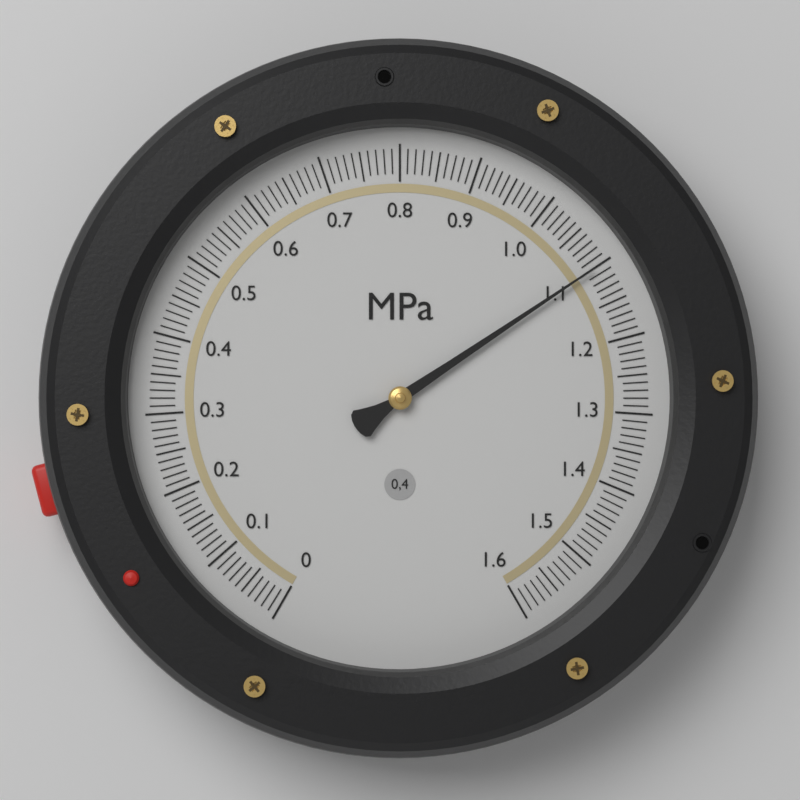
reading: 1.10 MPa
